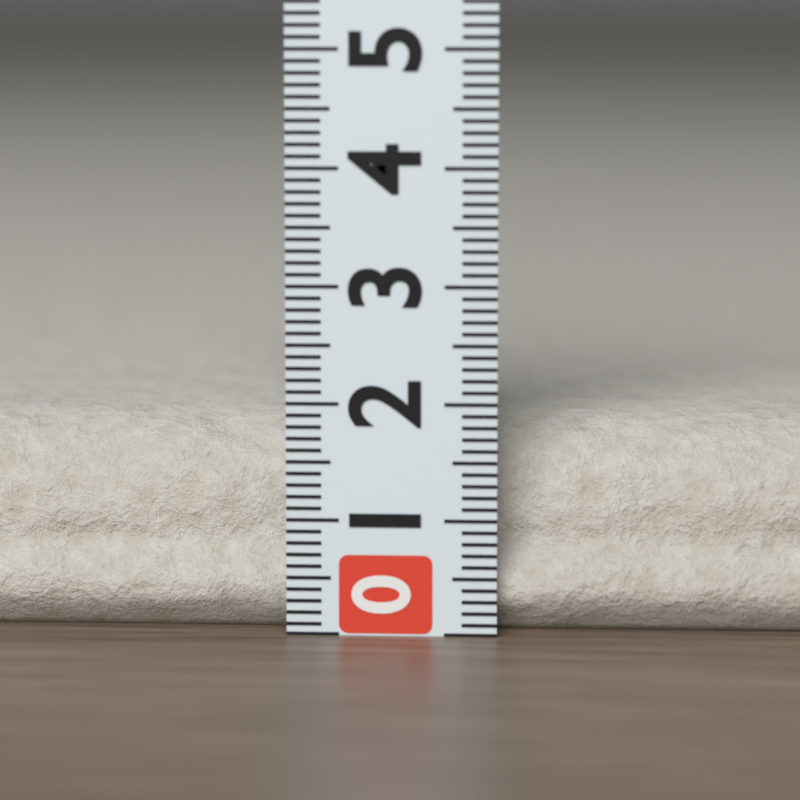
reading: 1.8 (no unit)
